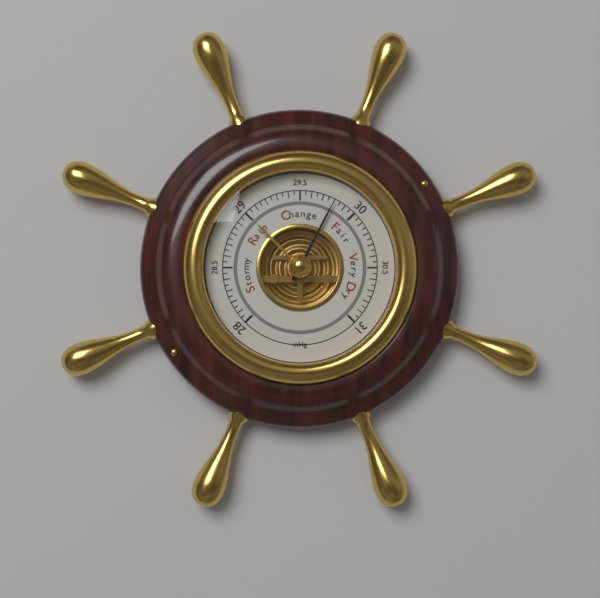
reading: 29.80 inHg
